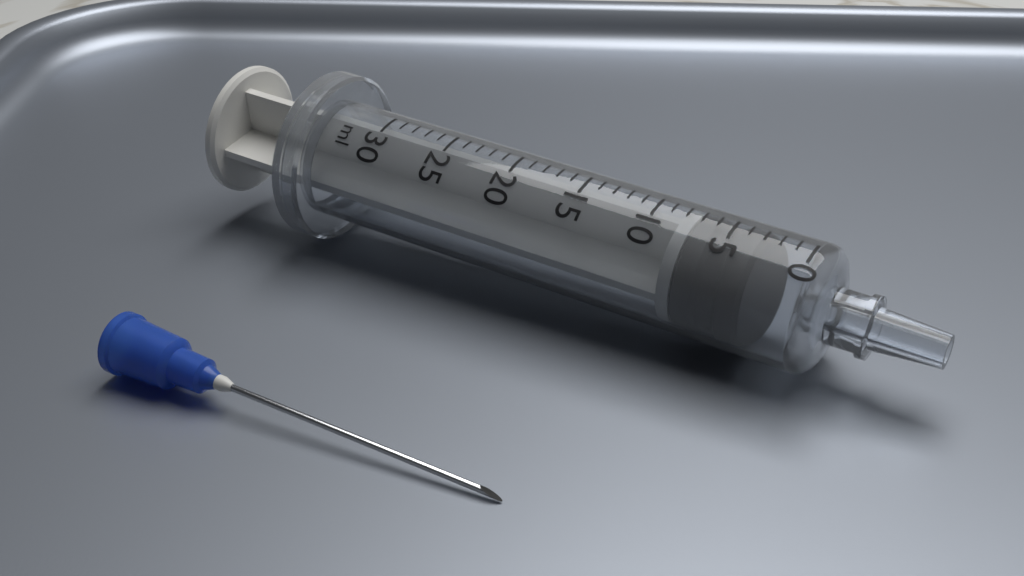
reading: 3 ml
